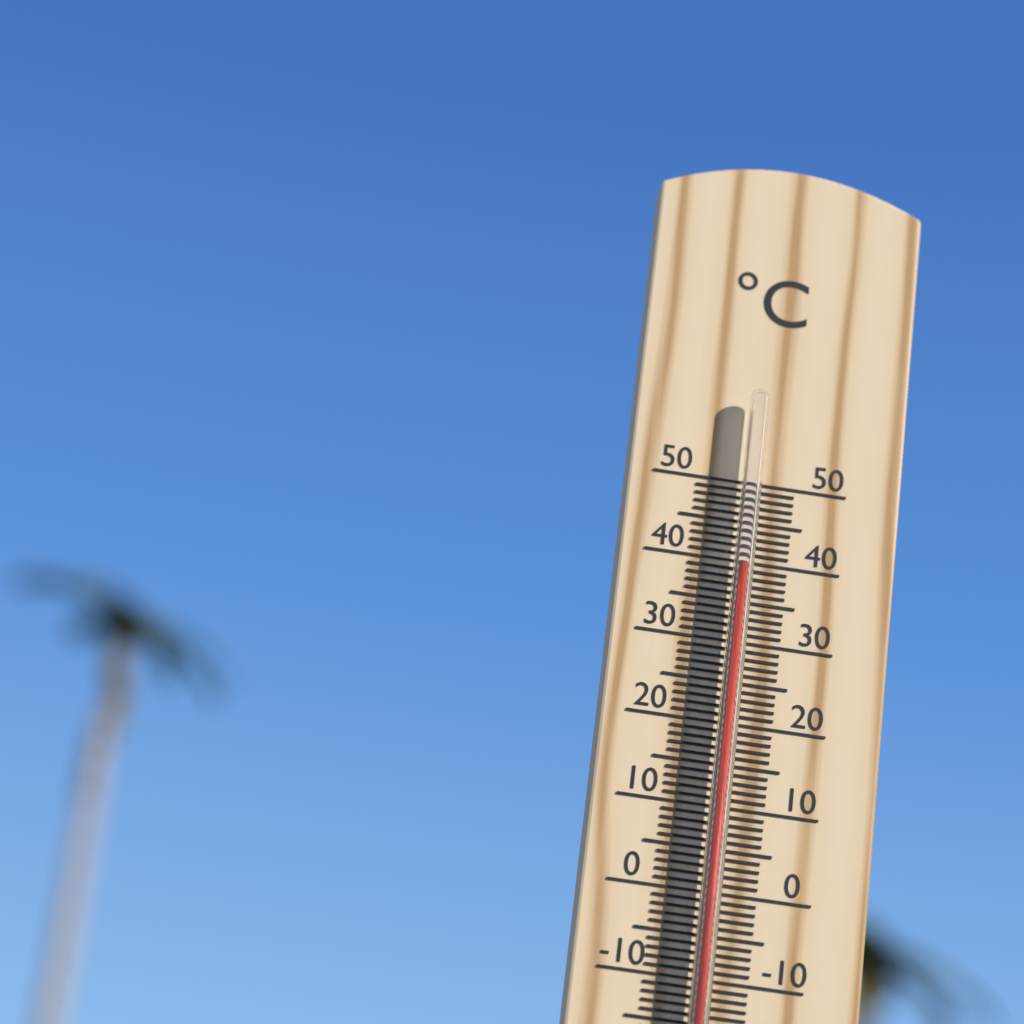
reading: 39 °C
